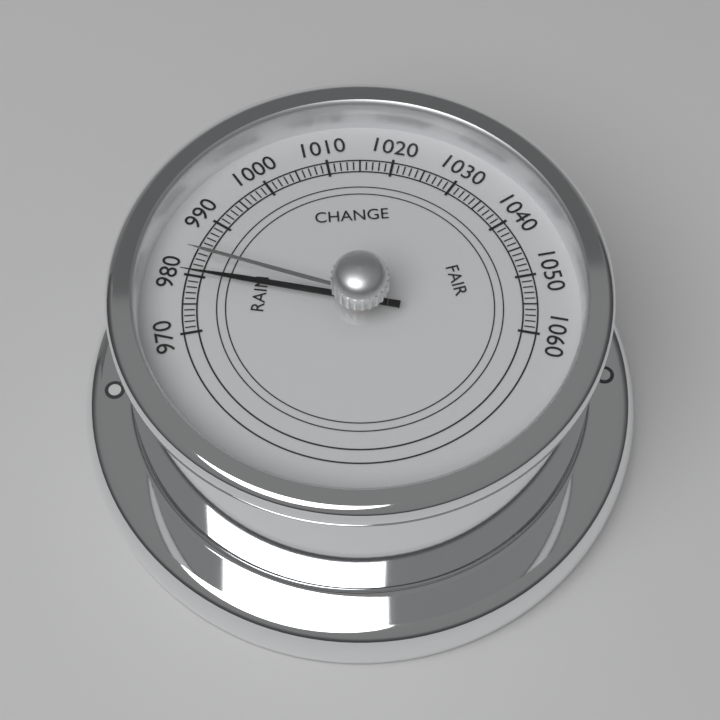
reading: 980 (no unit)
